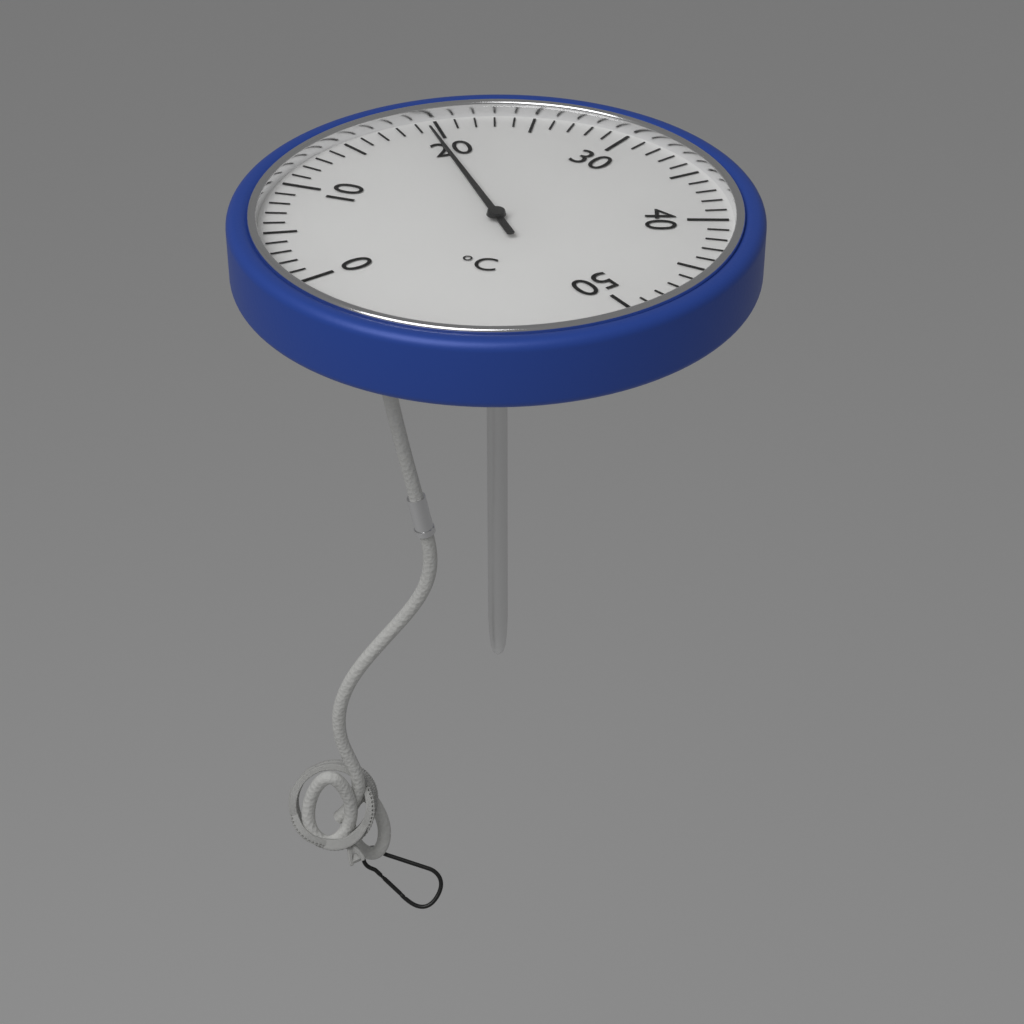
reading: 19.5 °C
